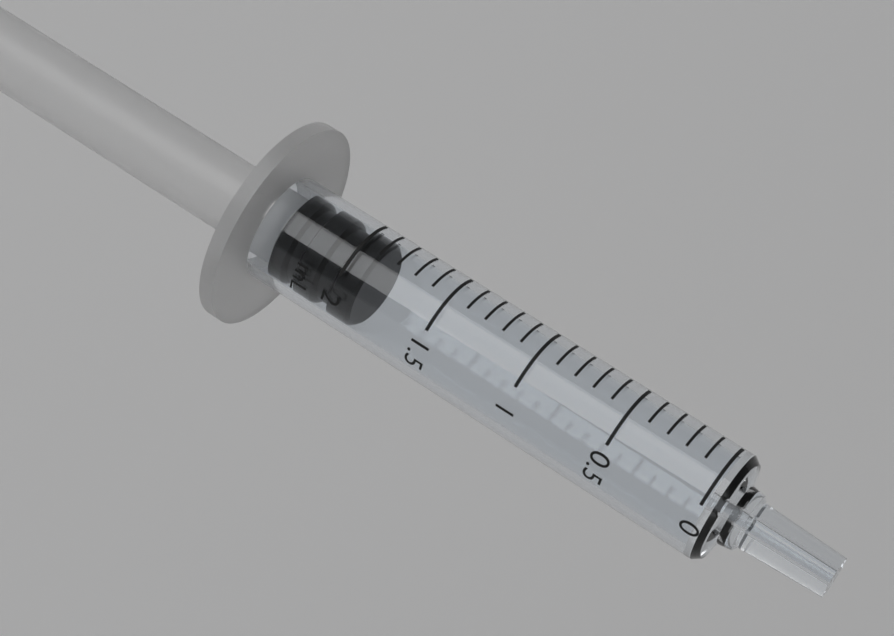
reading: 1.9 mL
